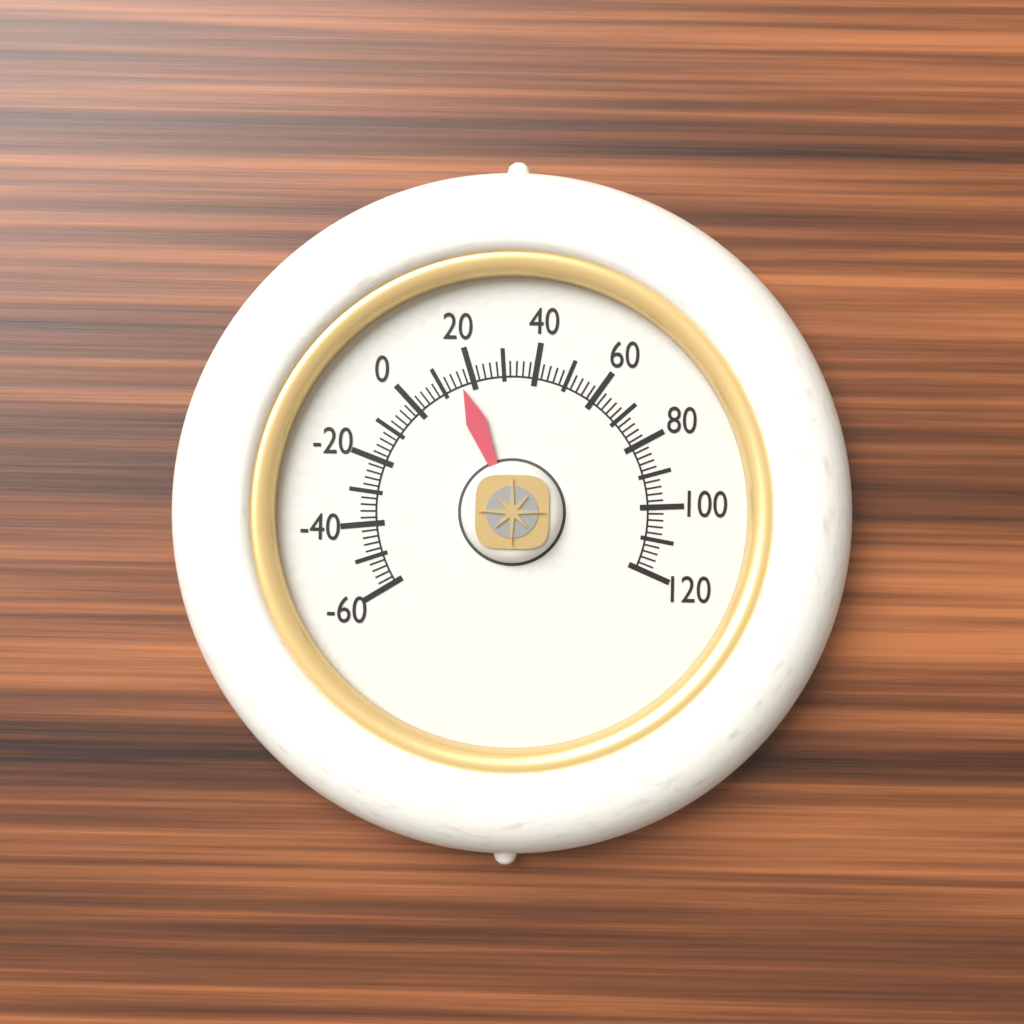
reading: 16 (no unit)
